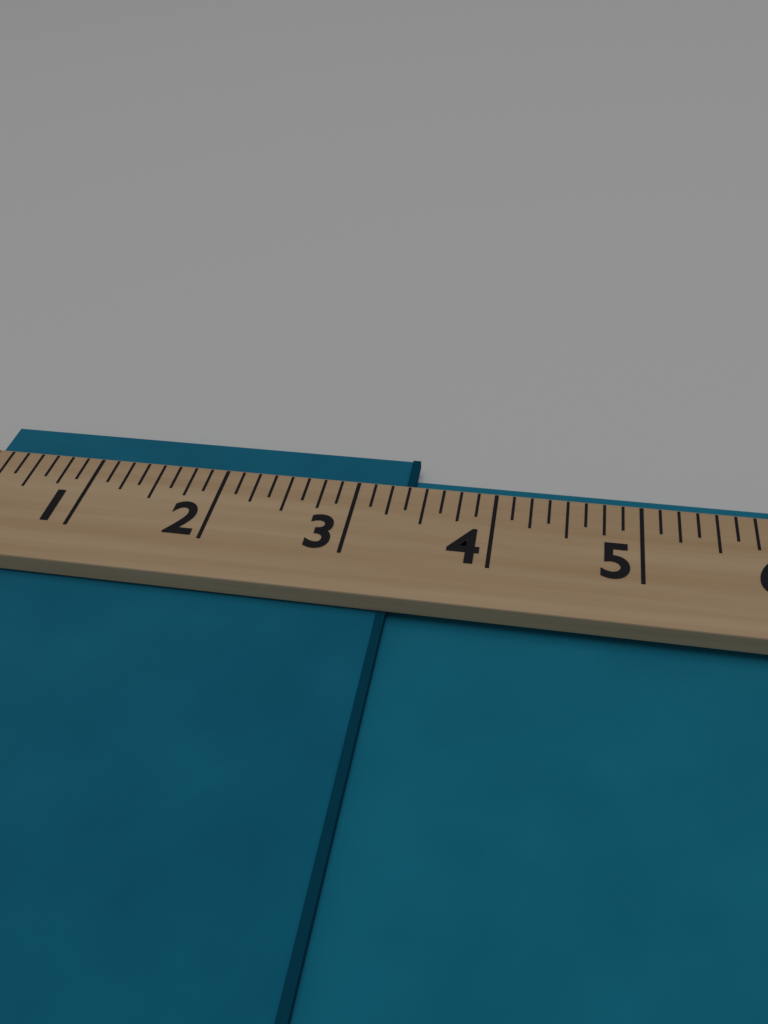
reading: 3.375 (no unit)
